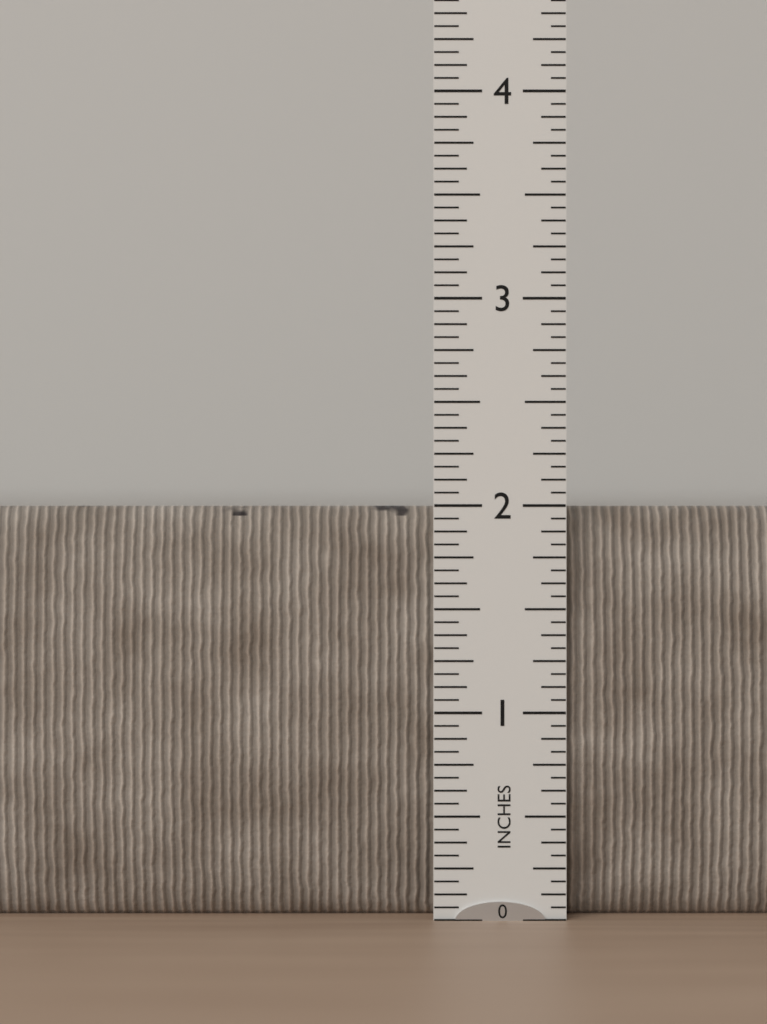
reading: 2.0000 in
